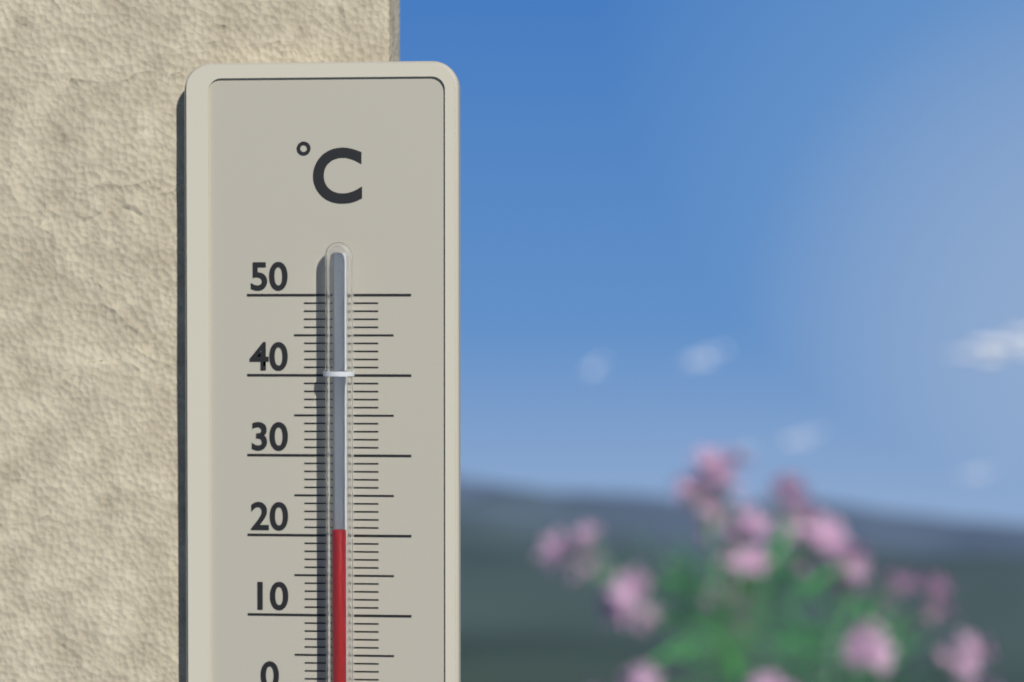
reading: 21 °C
